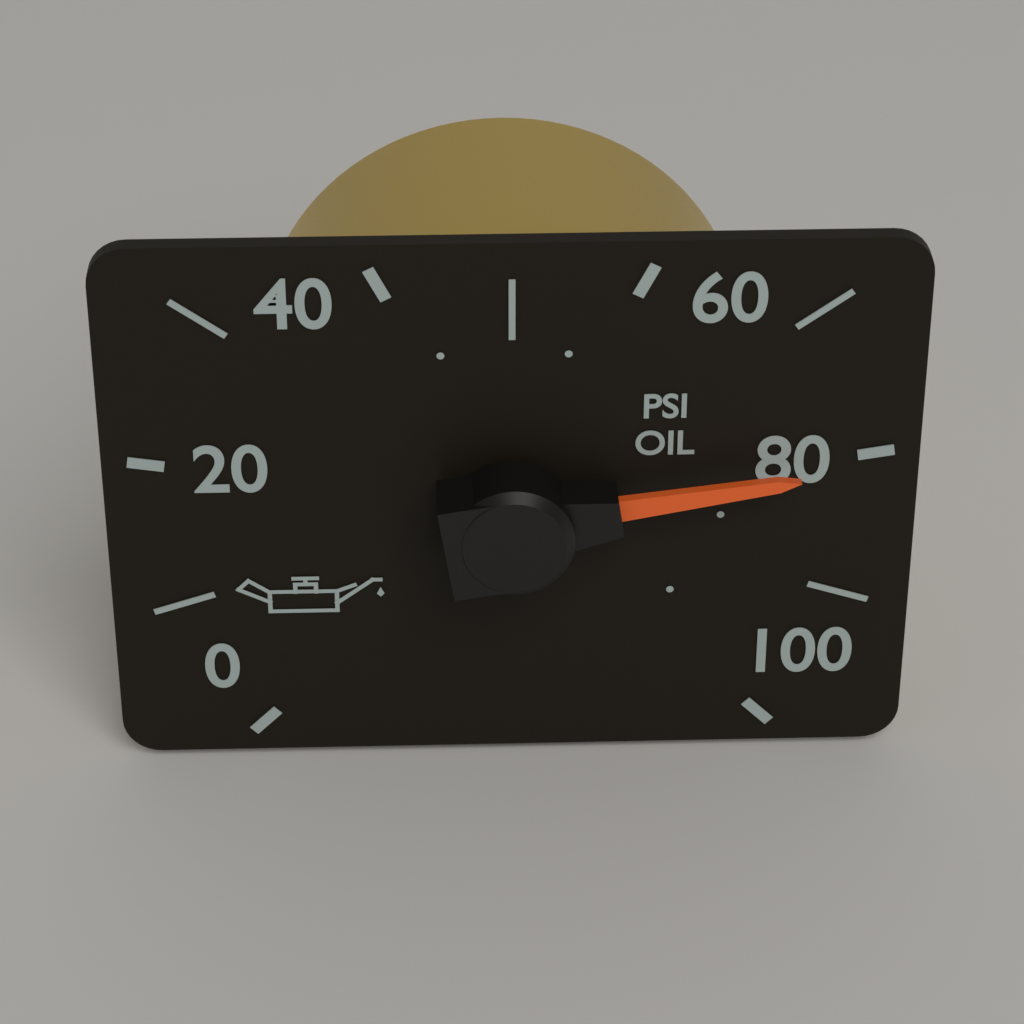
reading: 80 psi
